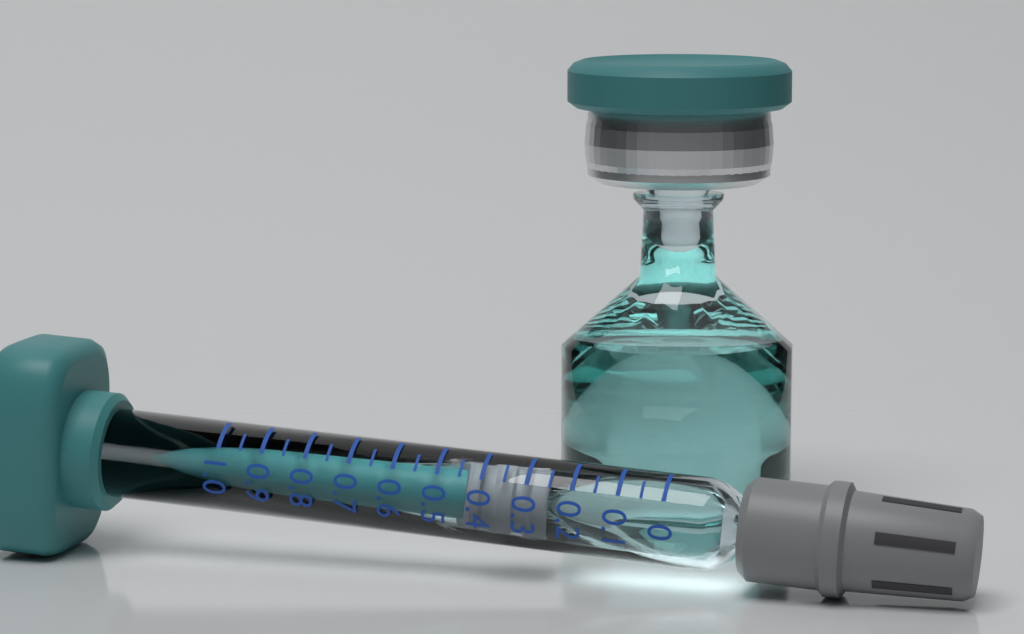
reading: 0.25 (no unit)
